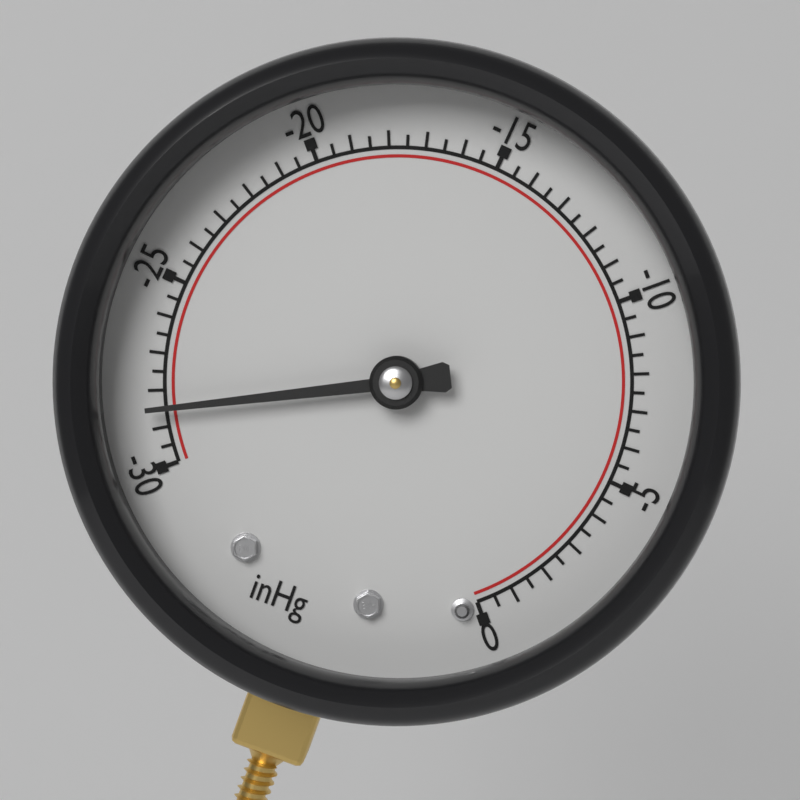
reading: -28.5 inHg
